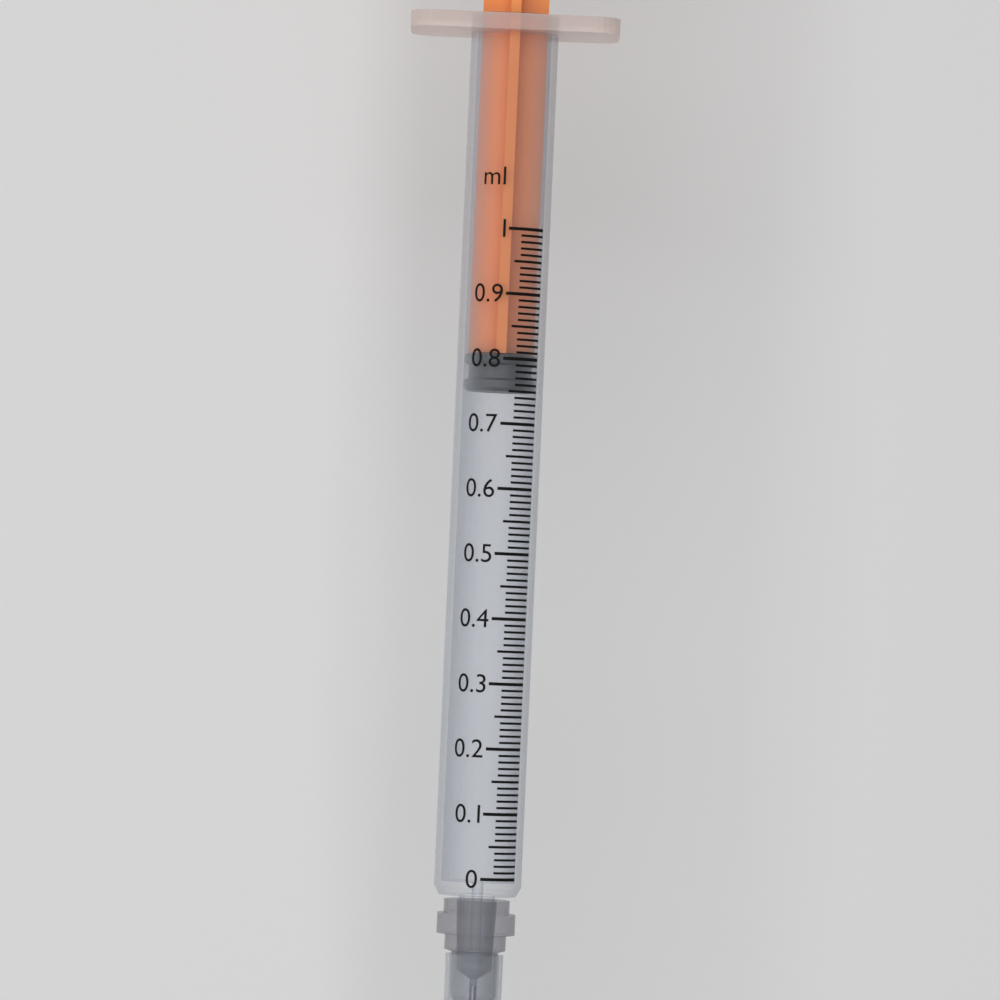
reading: 0.75 ml
